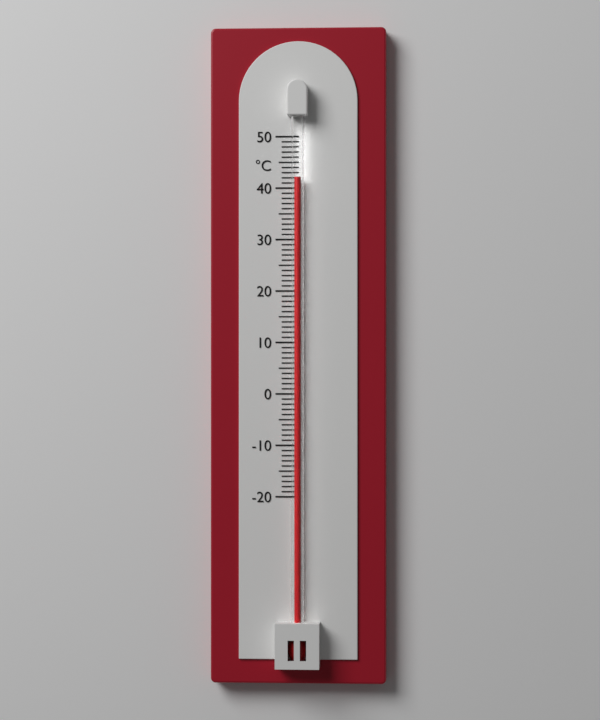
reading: 42 °C
